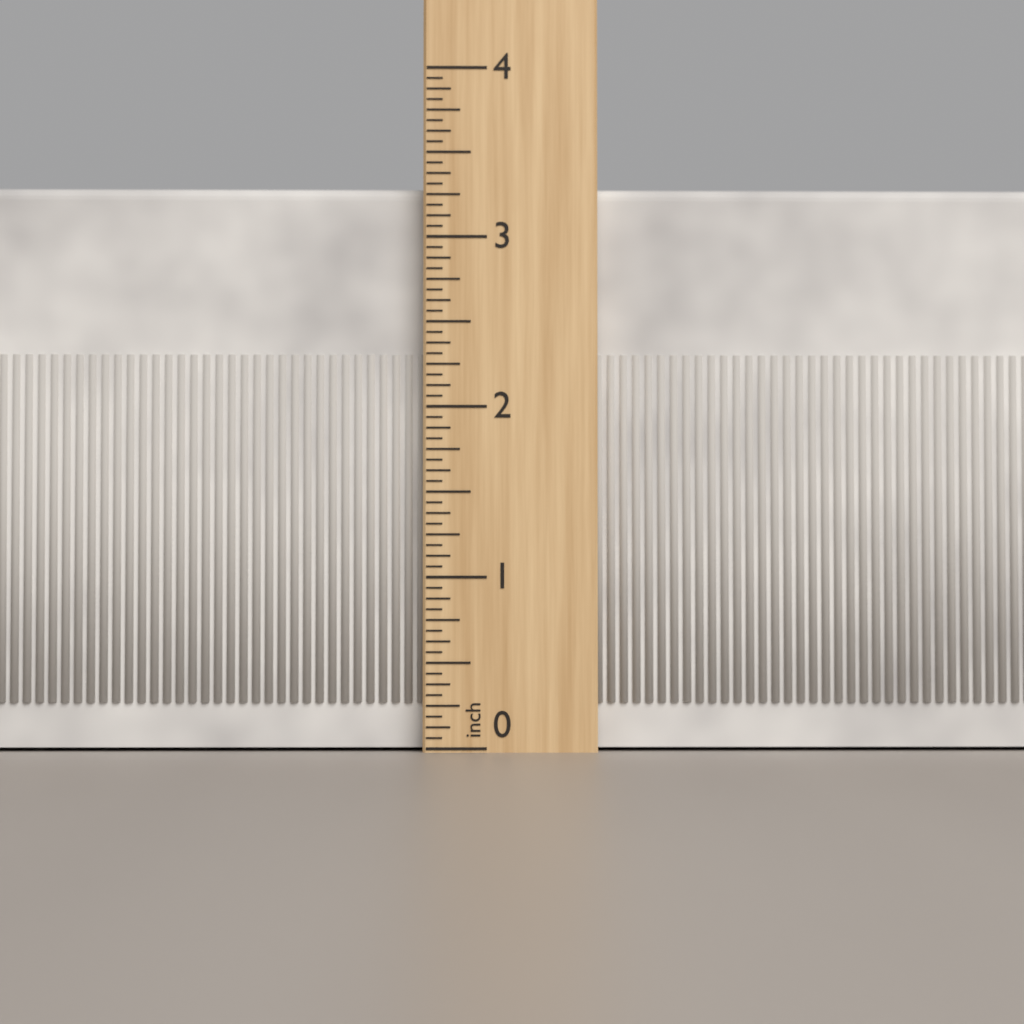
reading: 3.3125 inch
